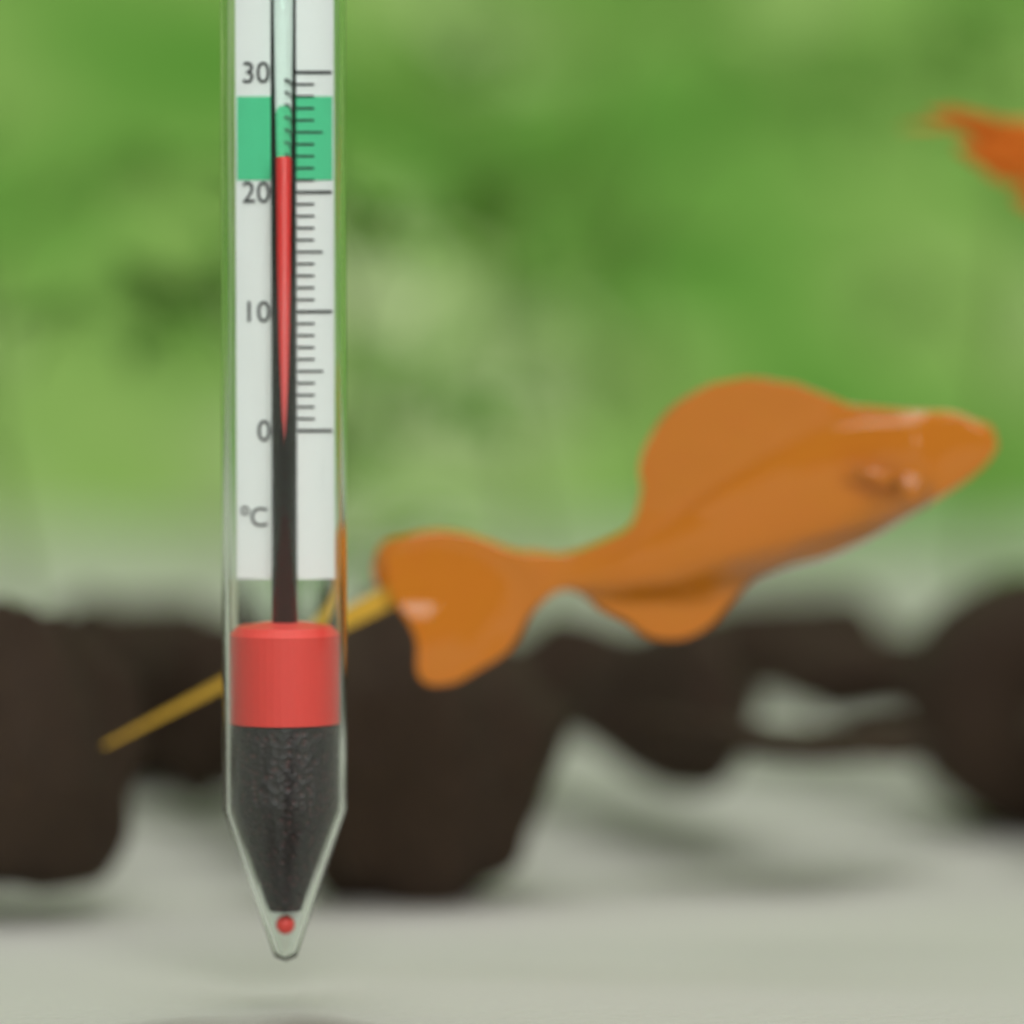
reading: 23 °C
